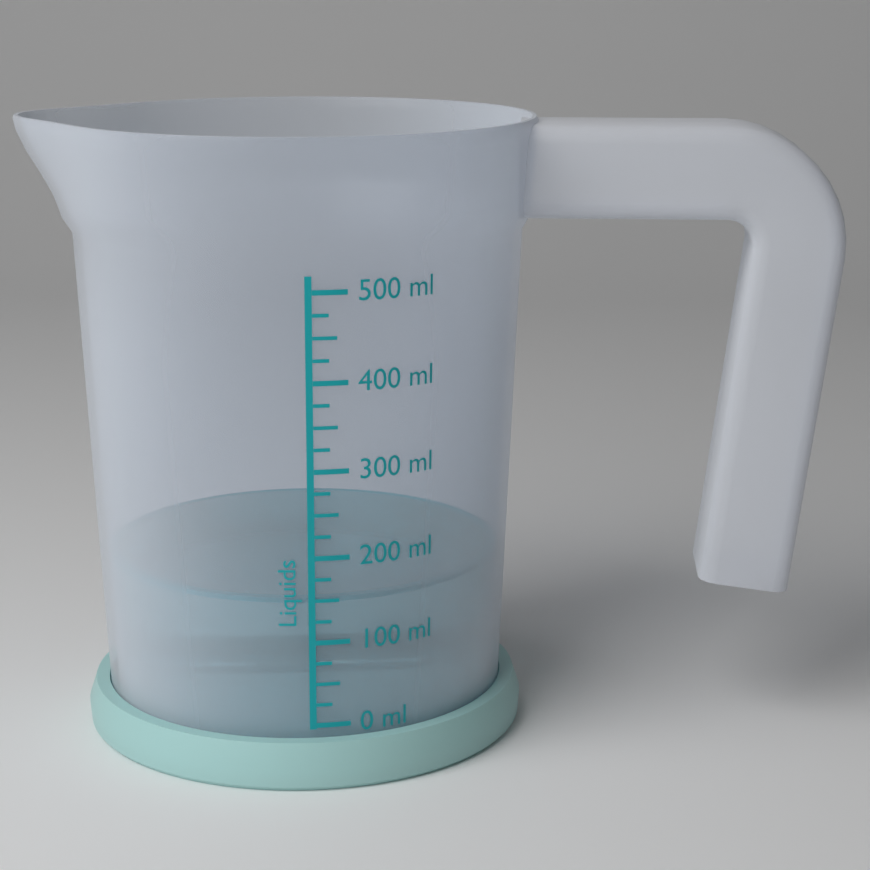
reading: 150 ml
